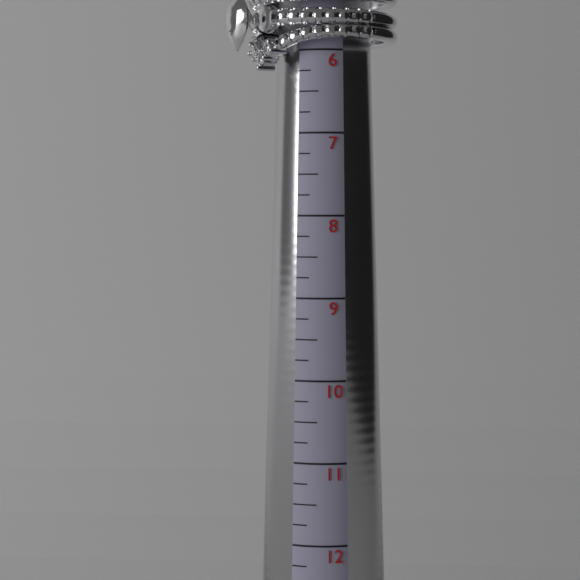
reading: 6.25 (no unit)
